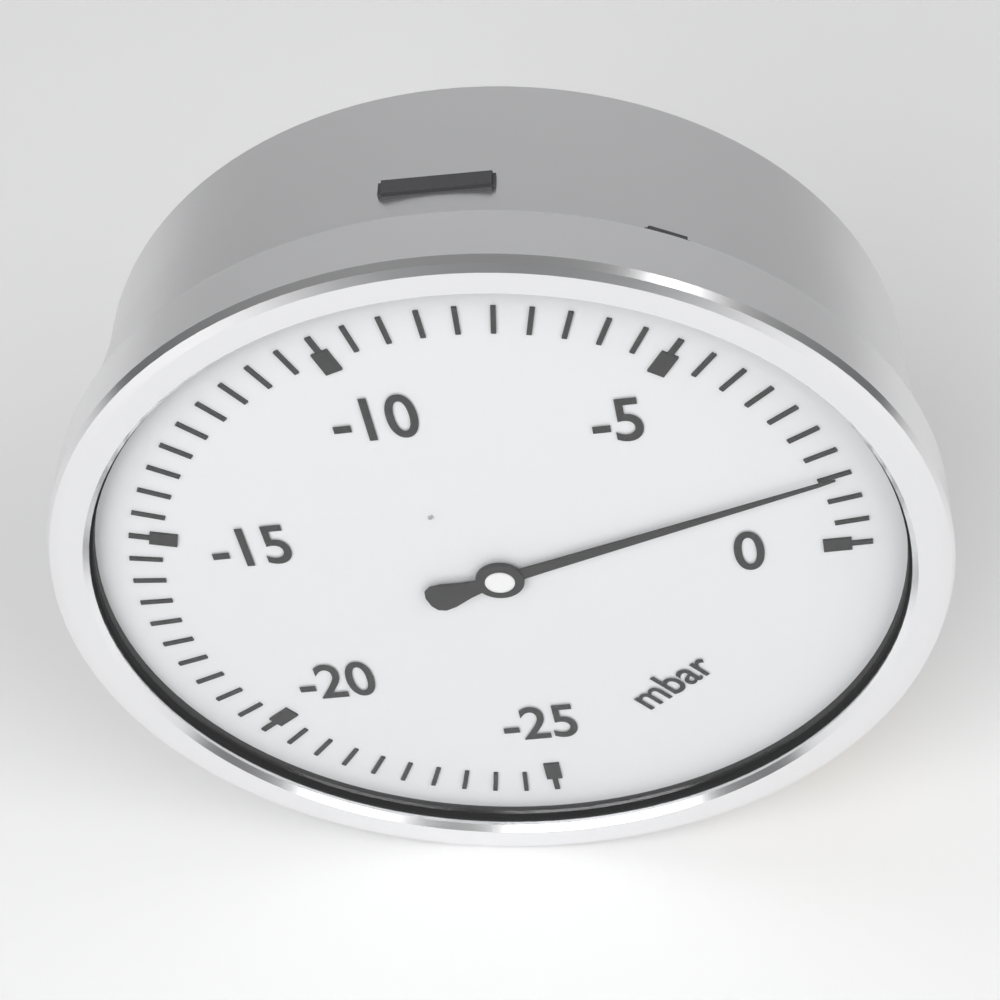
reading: -1.5 mbar
